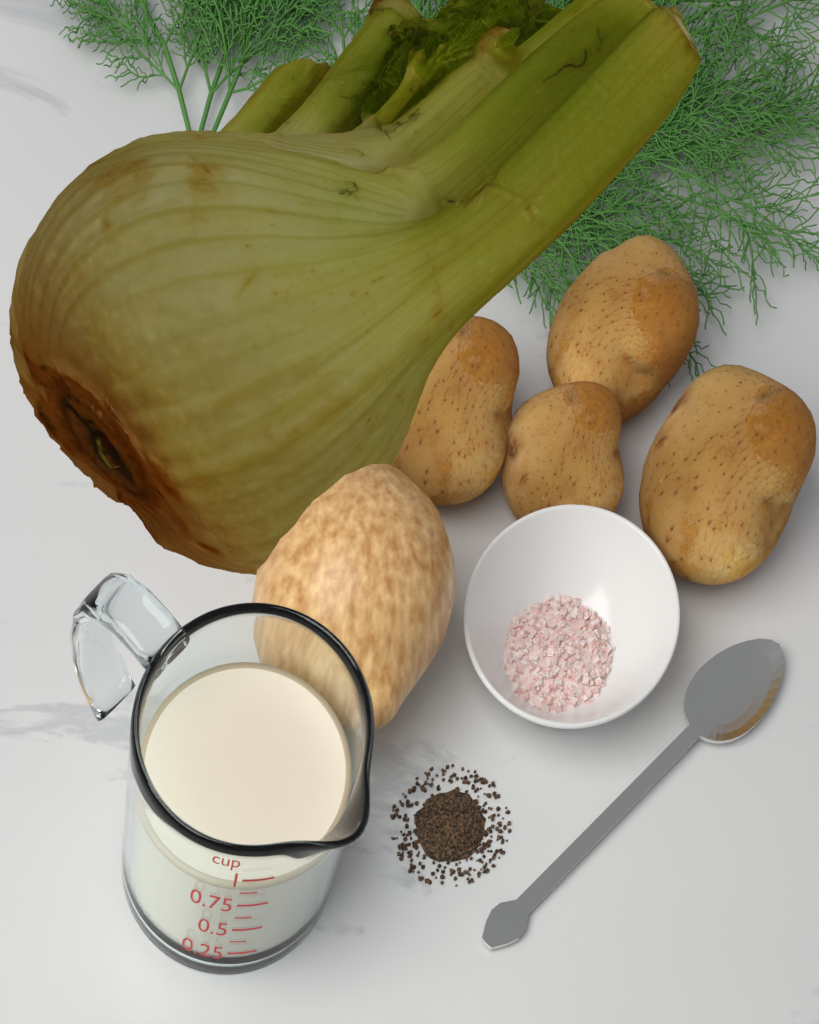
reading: 0.875 cup
